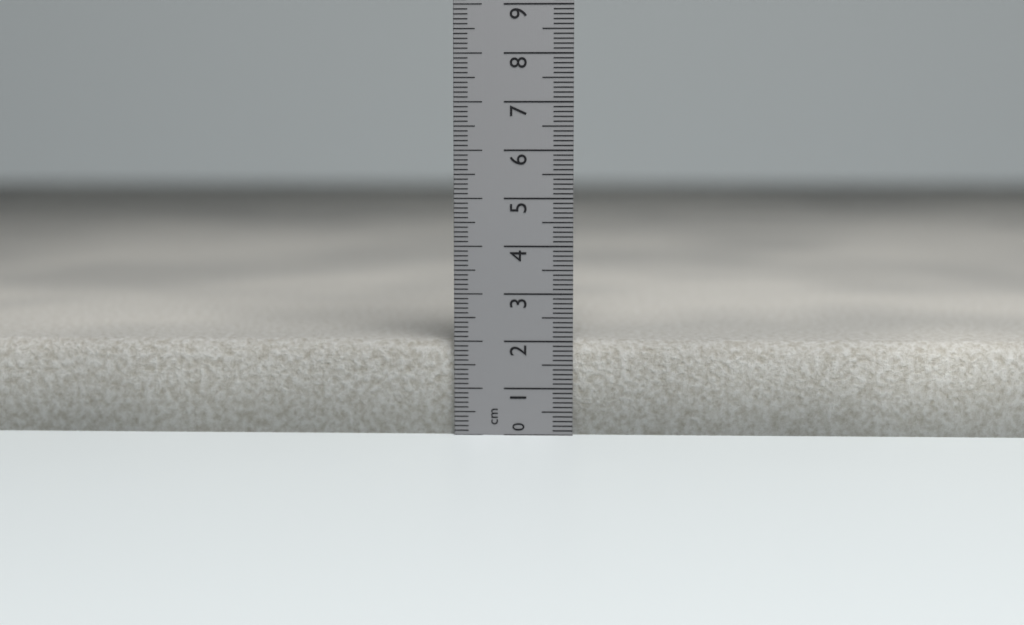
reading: 2.0 cm
